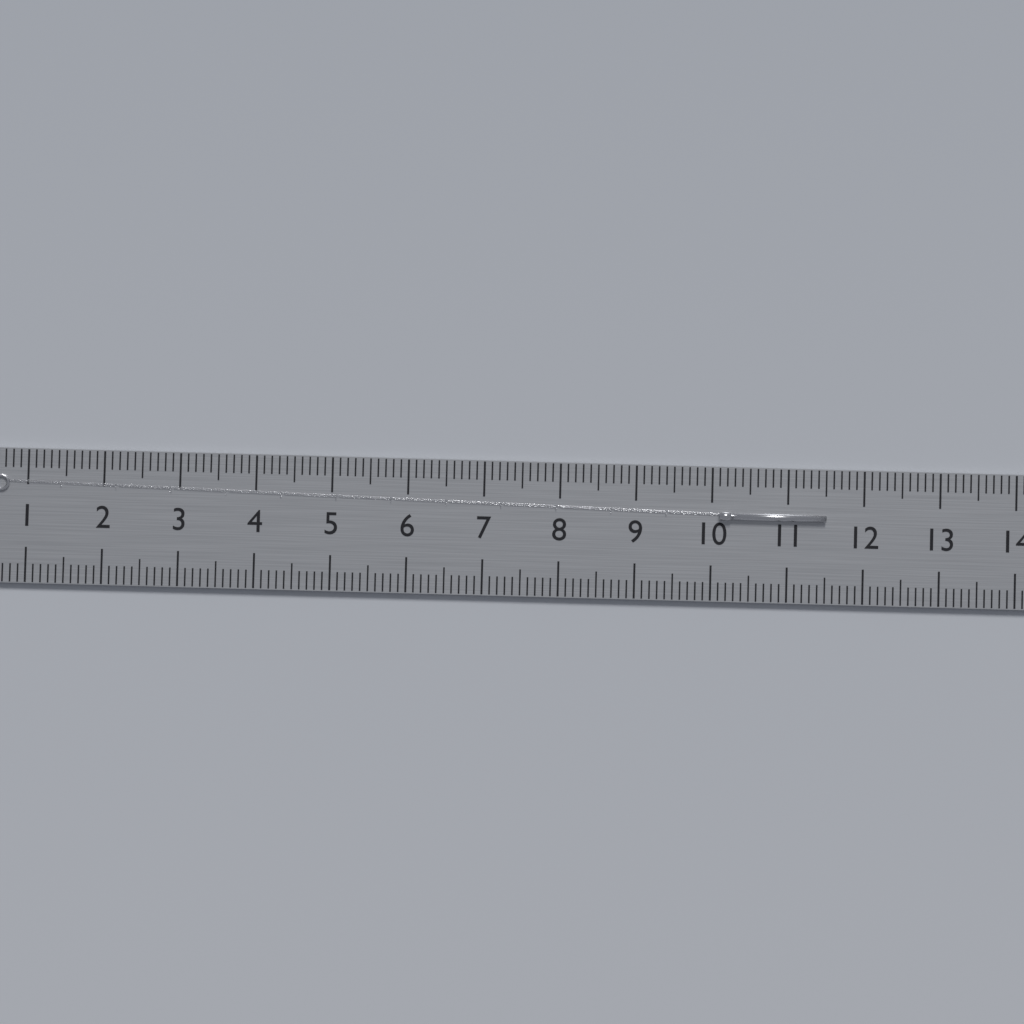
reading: 11.5 cm
